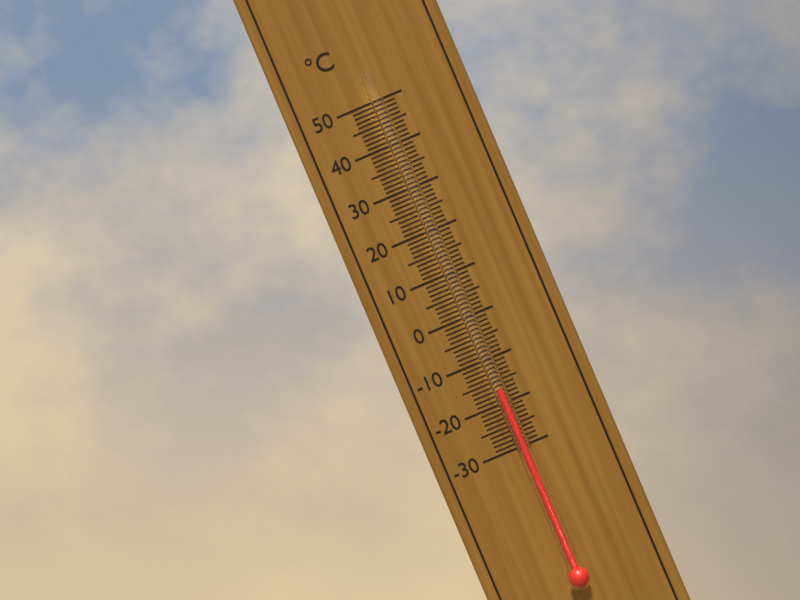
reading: -17 °C
